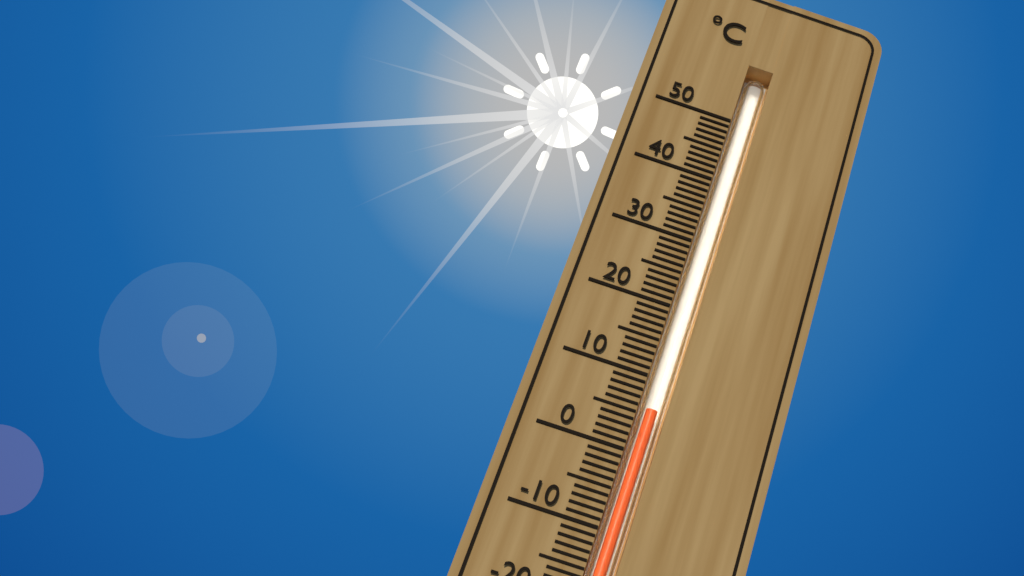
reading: 6 °C
